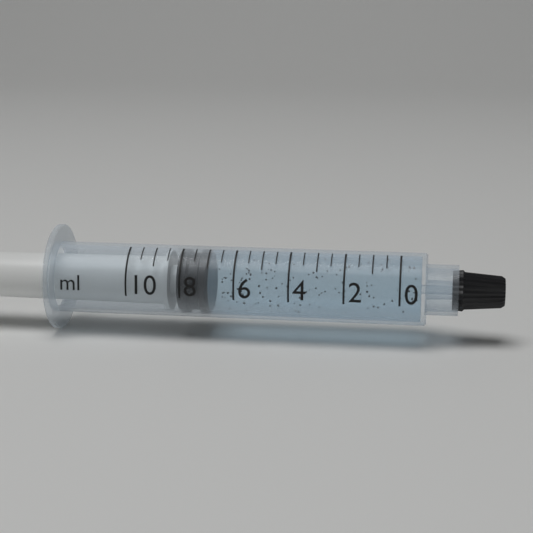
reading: 7.0 ml
